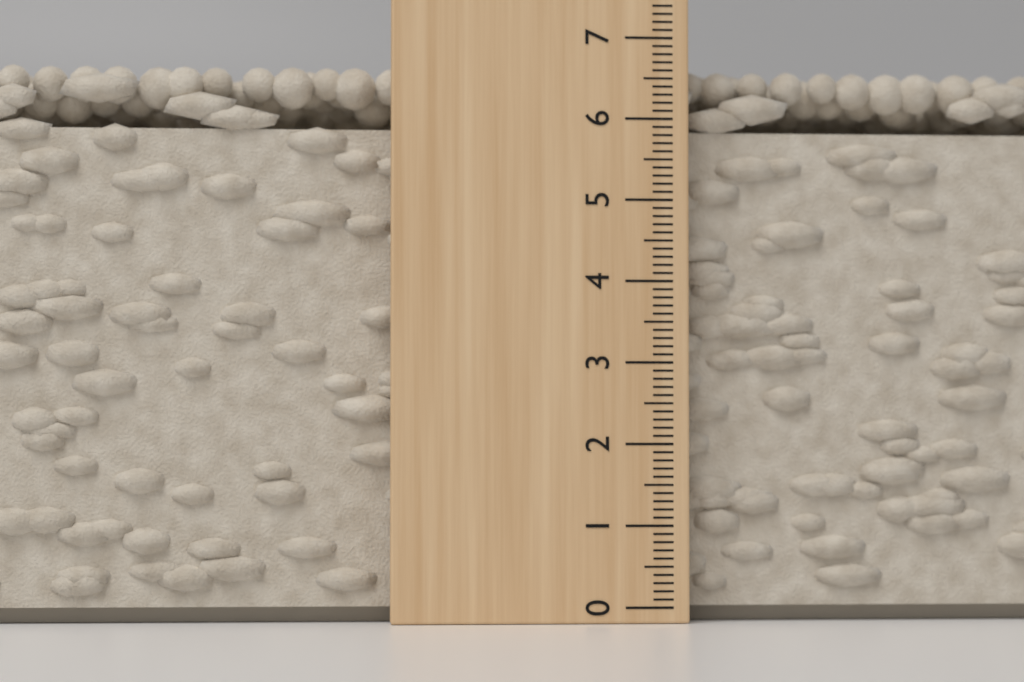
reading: 6.7 cm
